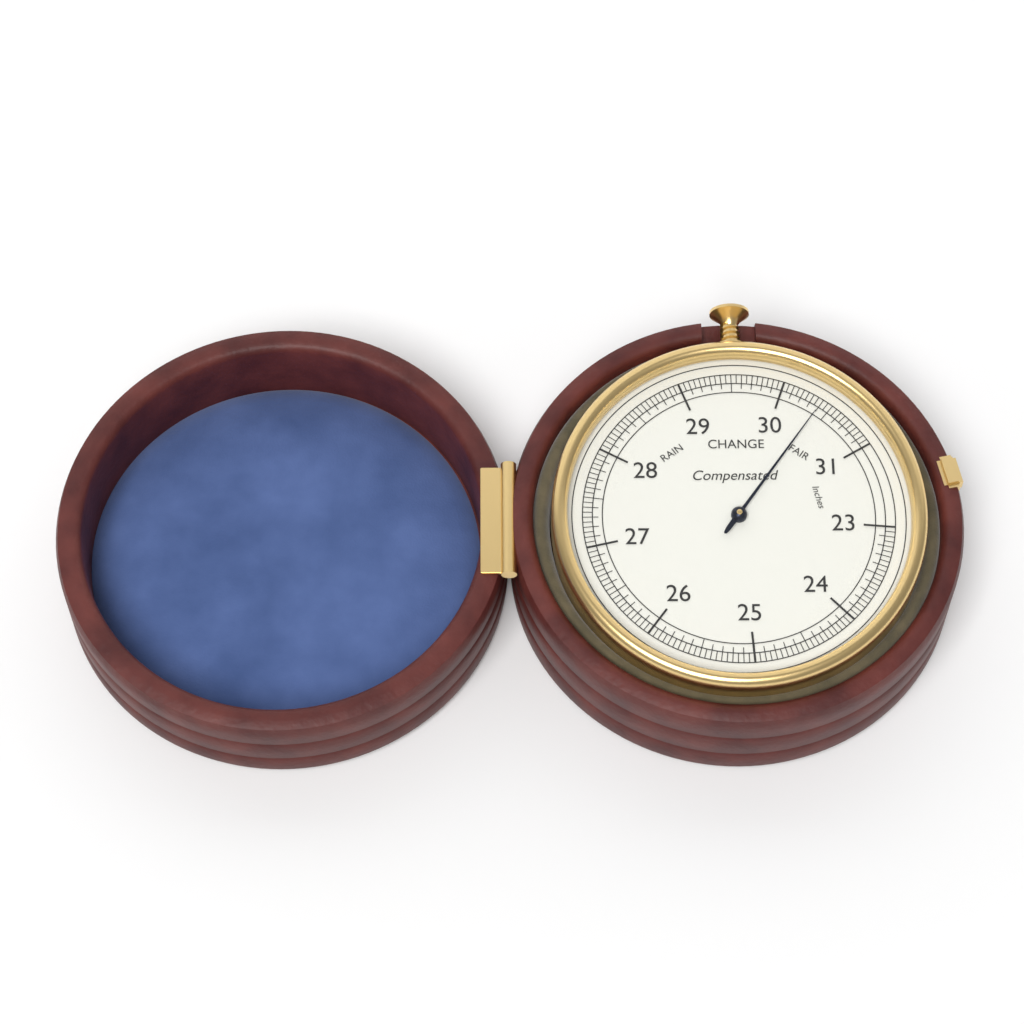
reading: 30.40 inches
